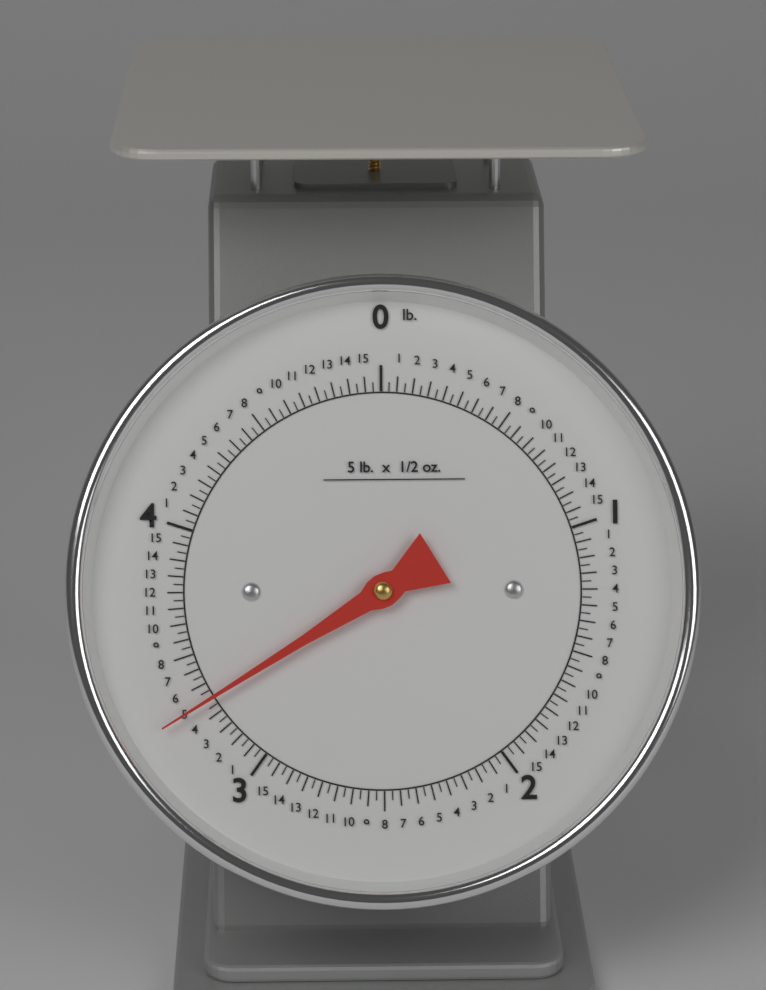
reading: 3.31250 lb
